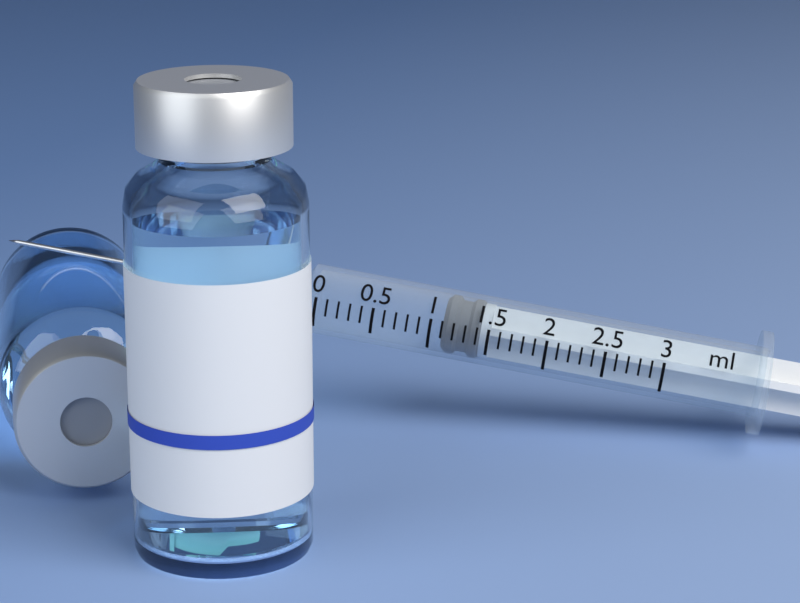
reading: 1.1 ml
